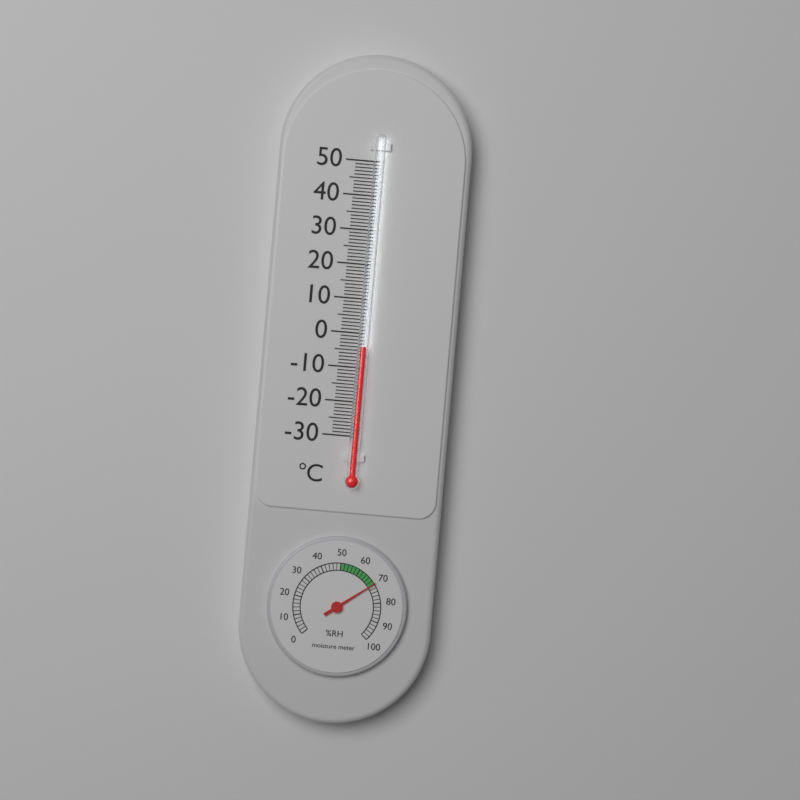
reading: -4 °C
